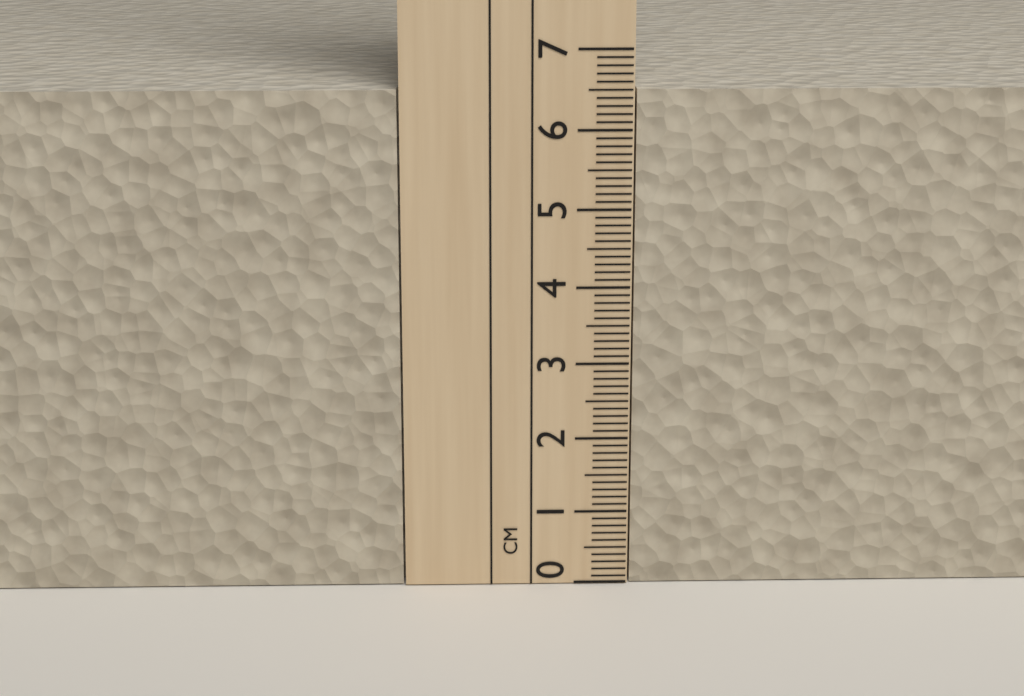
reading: 6.5 cm
